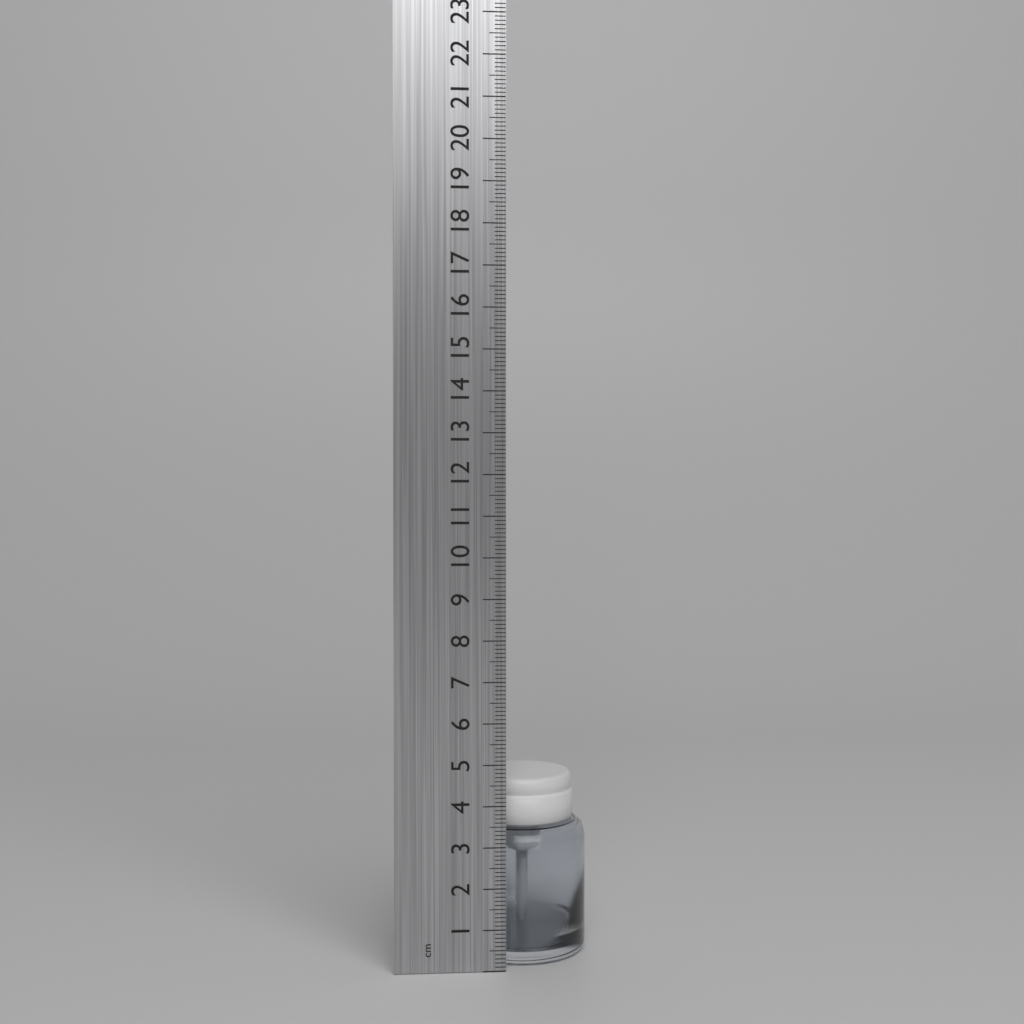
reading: 4.5 cm
